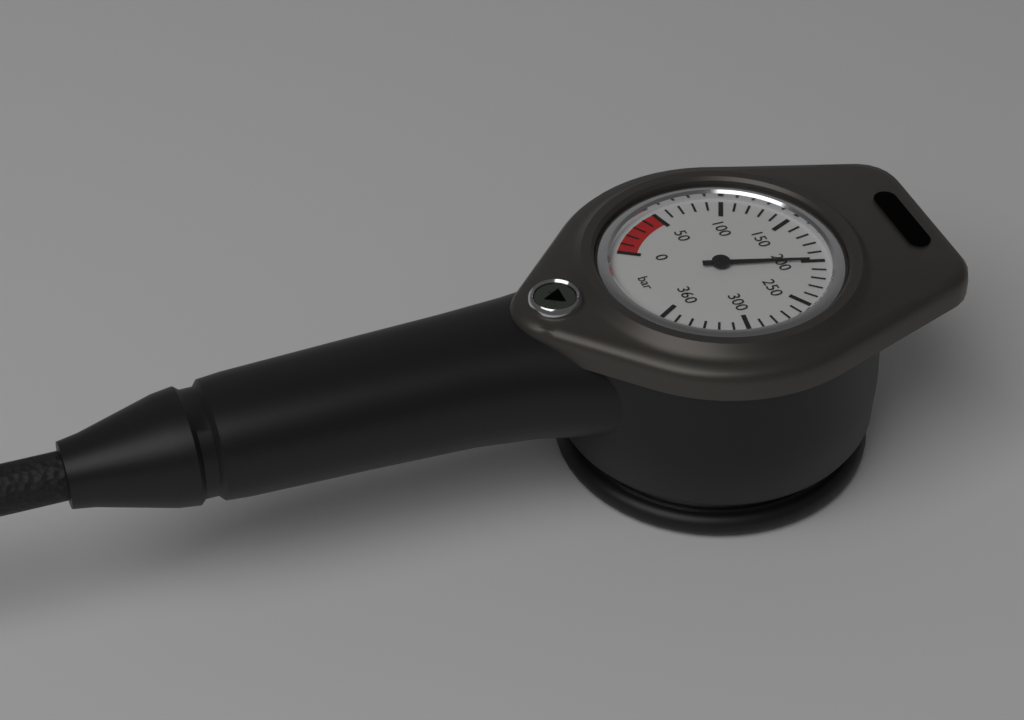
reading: 200 bar
